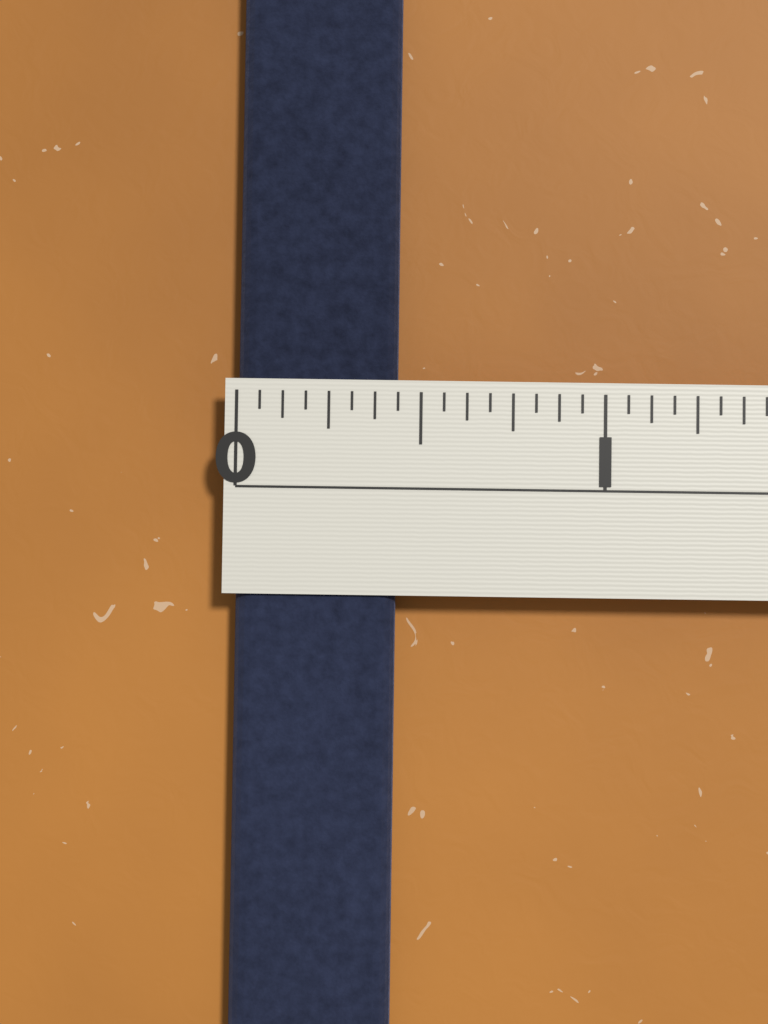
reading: 0.4375 in
